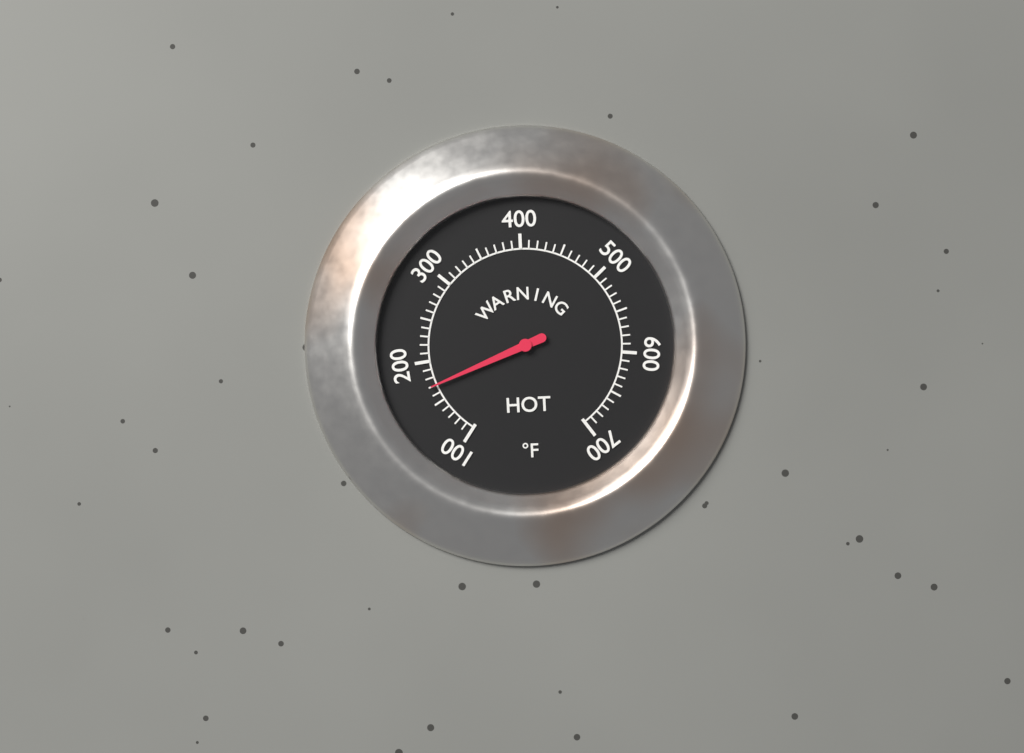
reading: 170 °F
